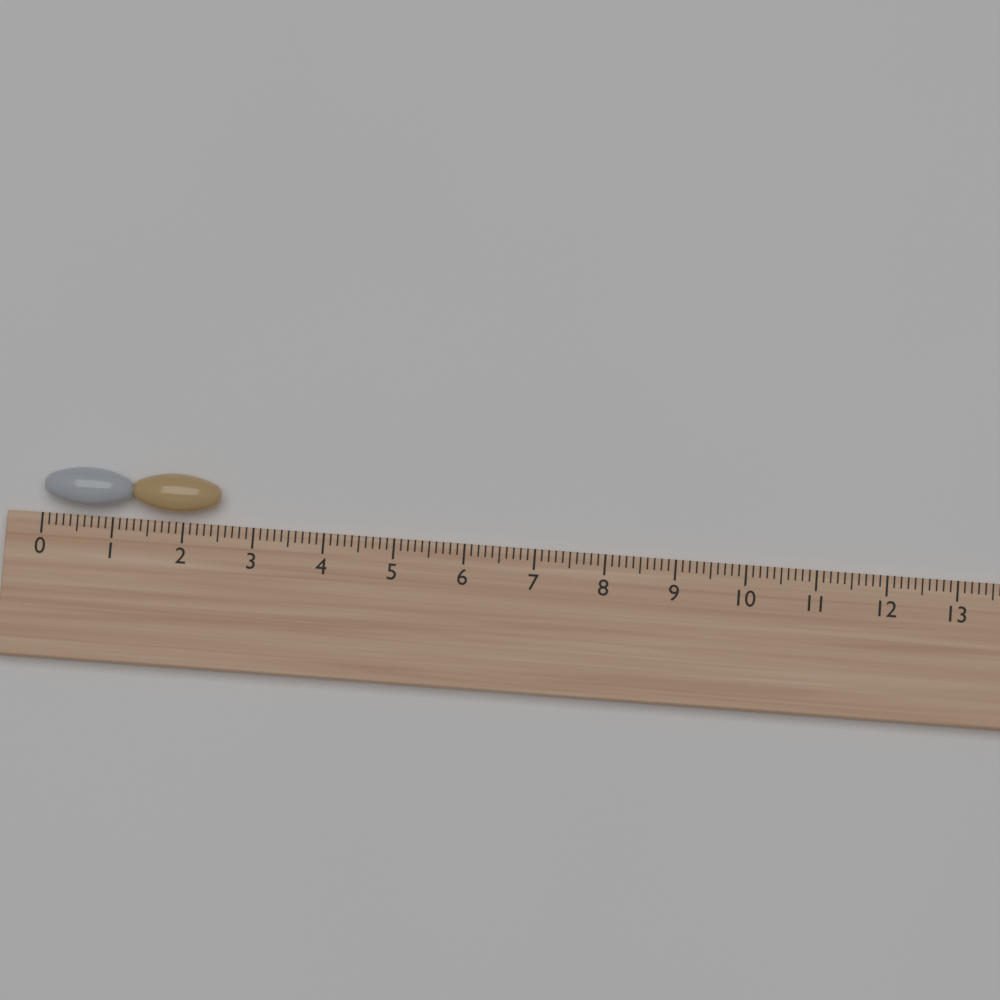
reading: 2.5 (no unit)
